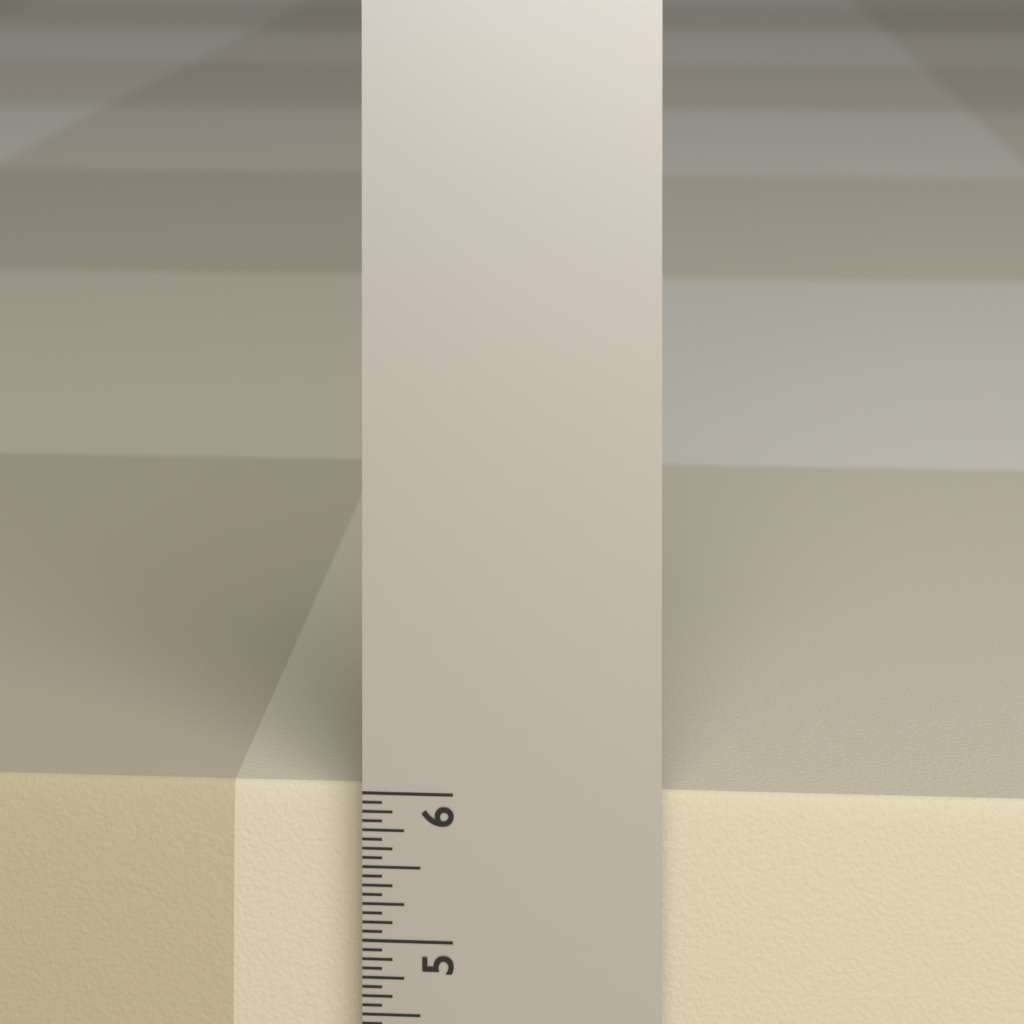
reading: 5.9375 in
